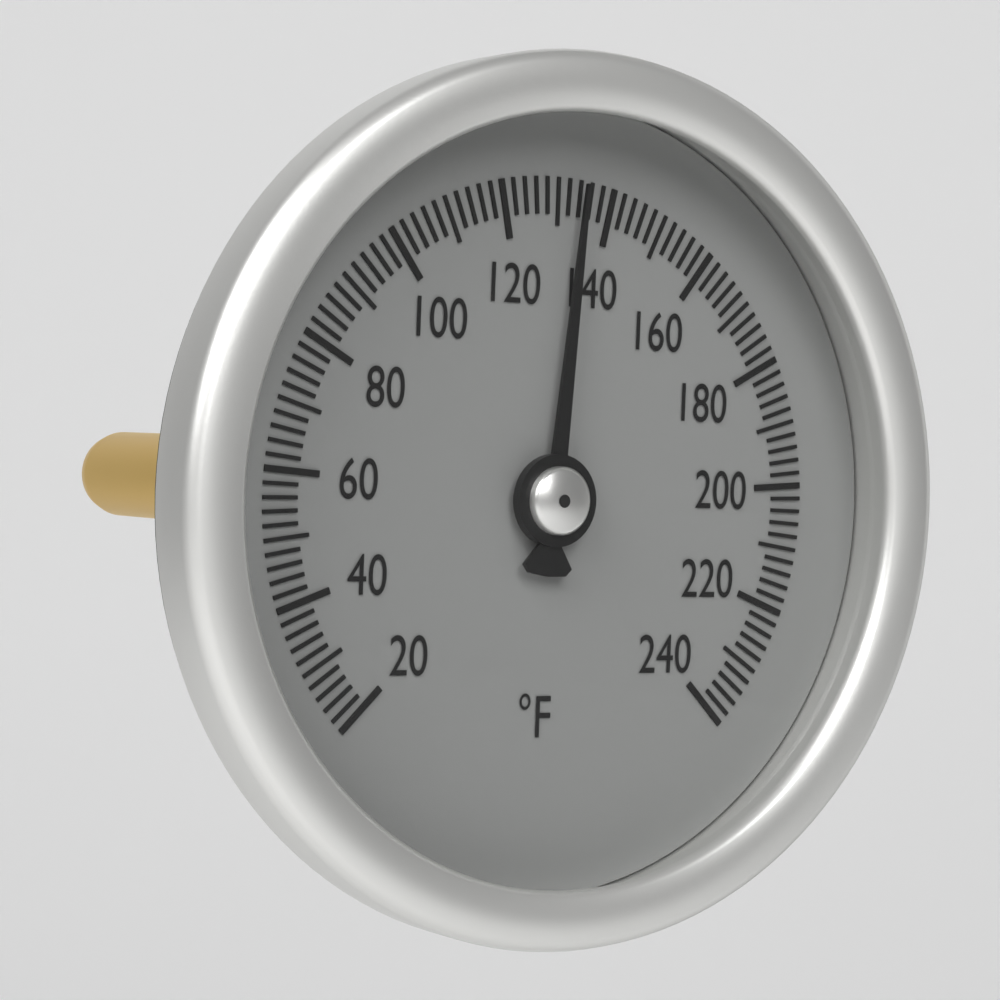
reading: 134 °F
